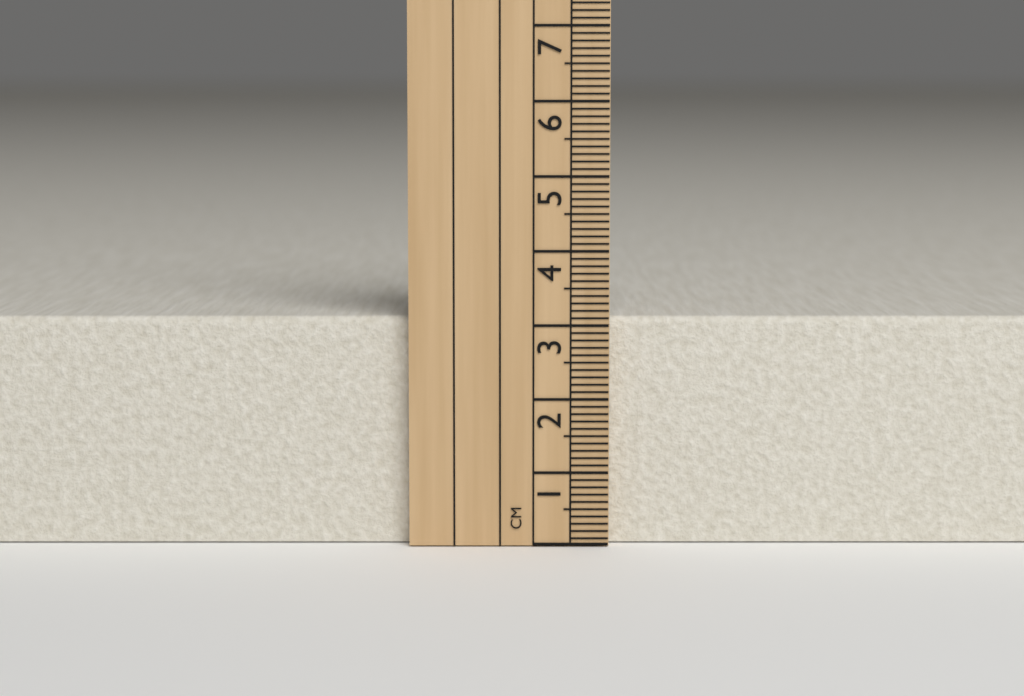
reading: 3.1 cm
